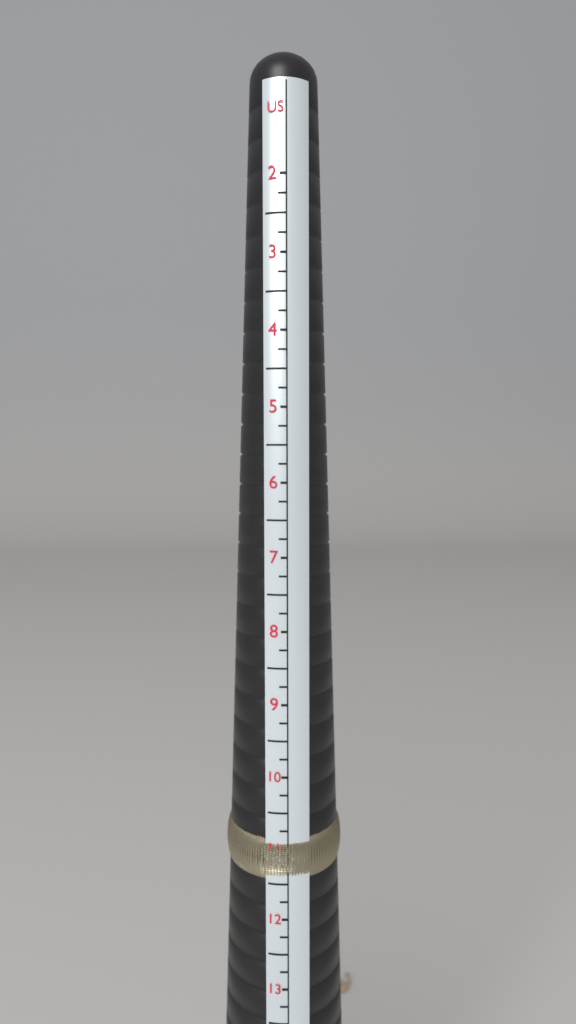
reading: 11.50 US
